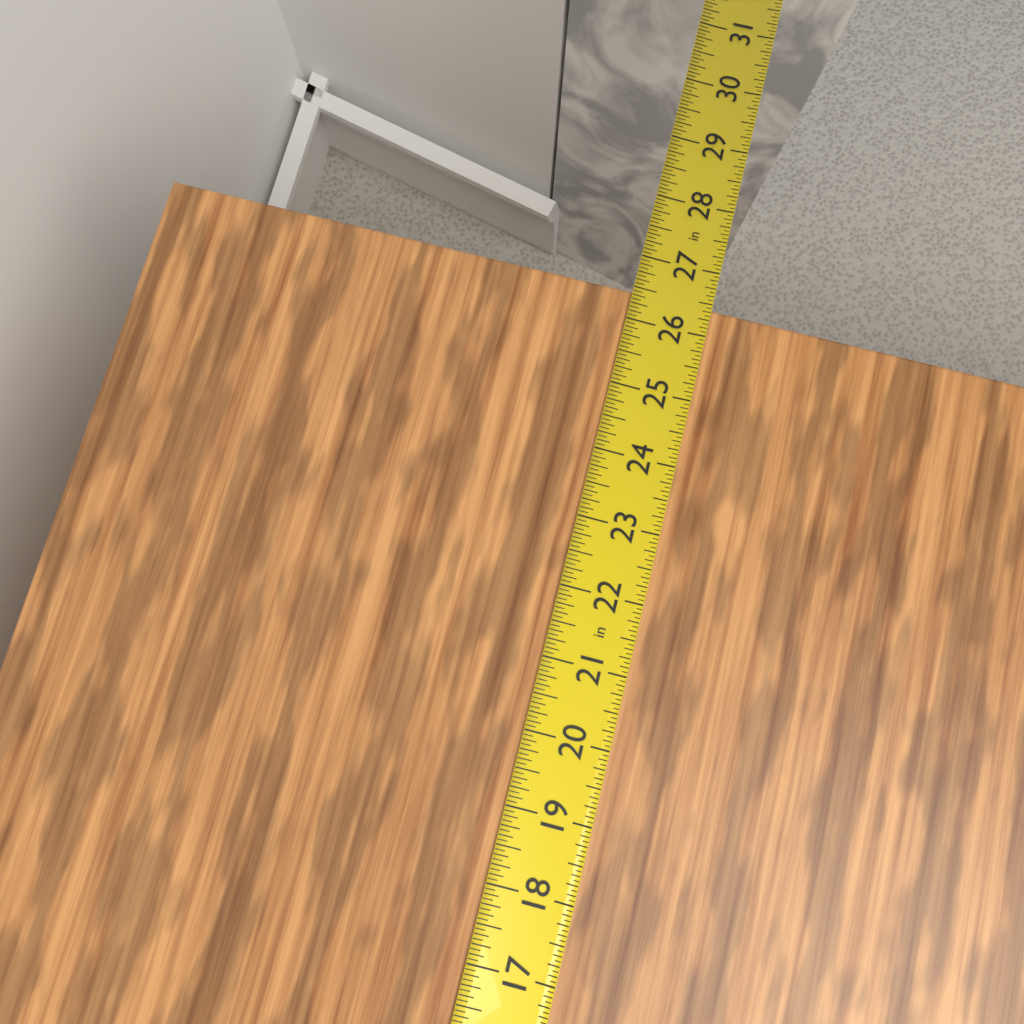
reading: 26.4375 in
